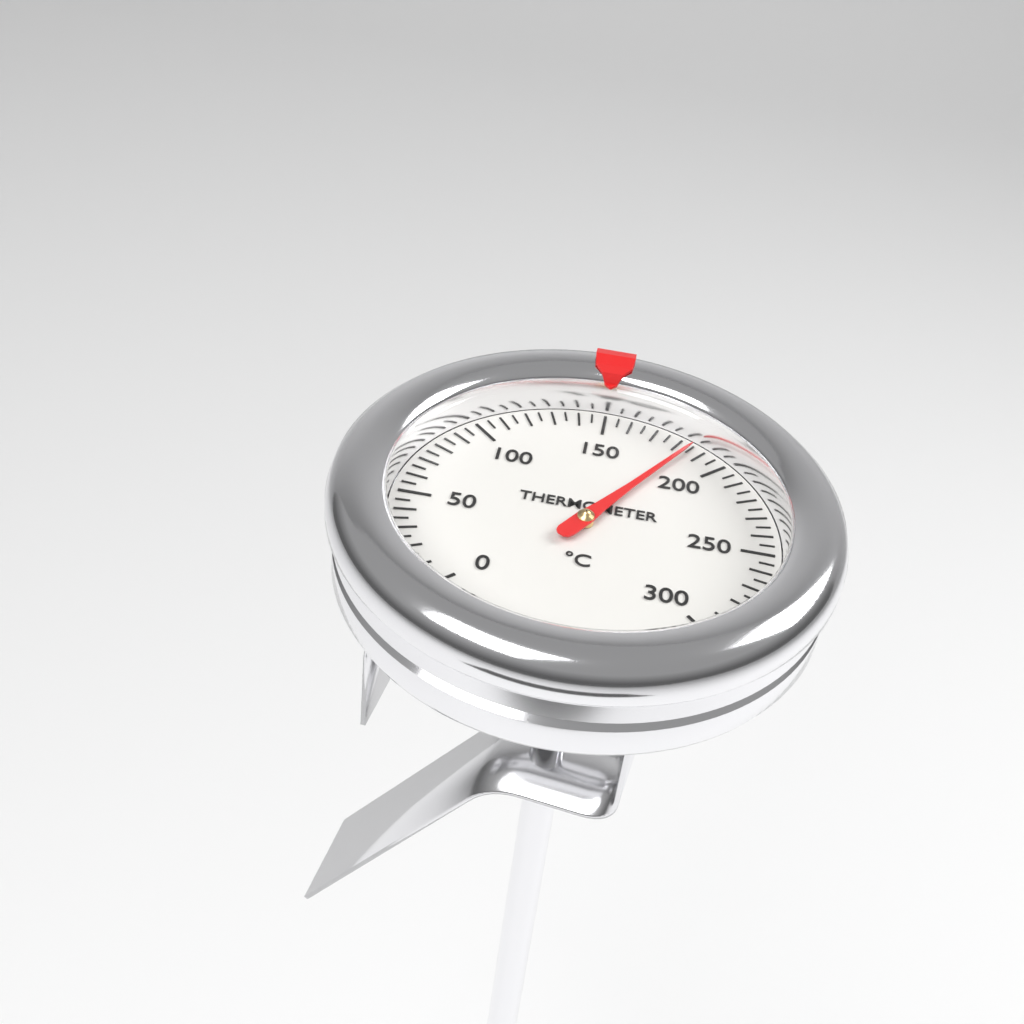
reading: 185 °C
